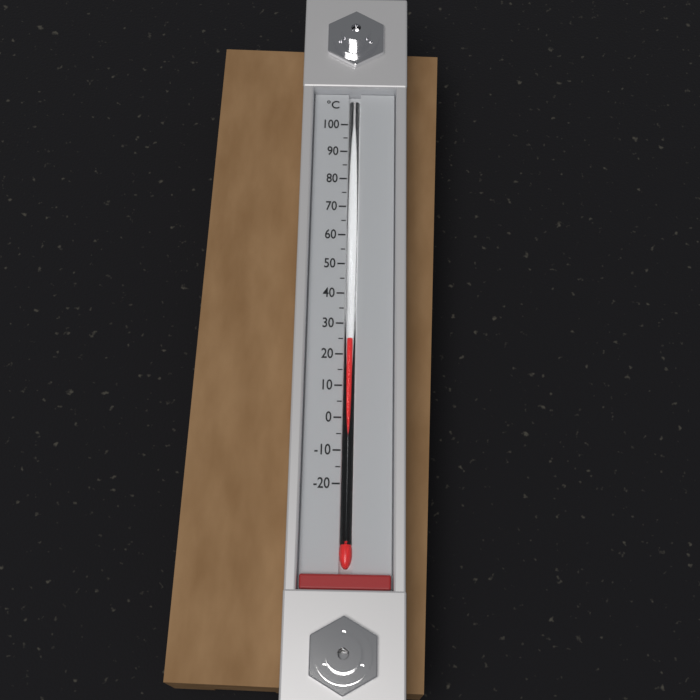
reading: 25 °C
